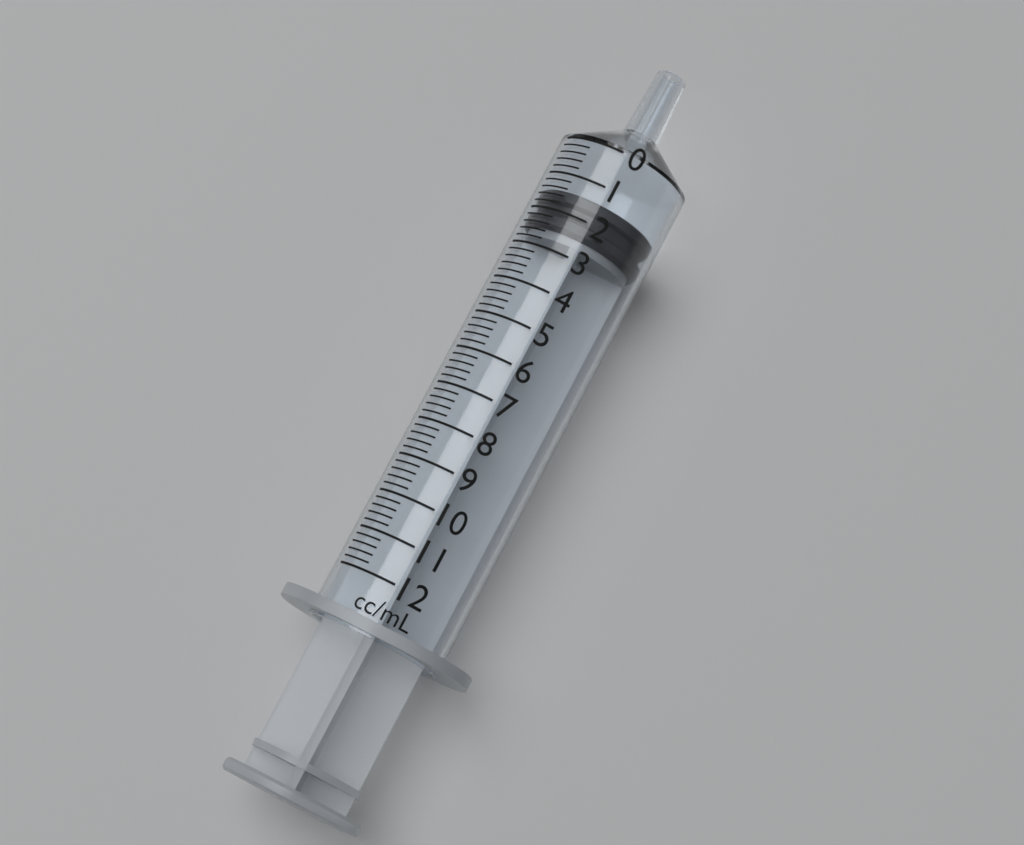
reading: 1.4 ml
